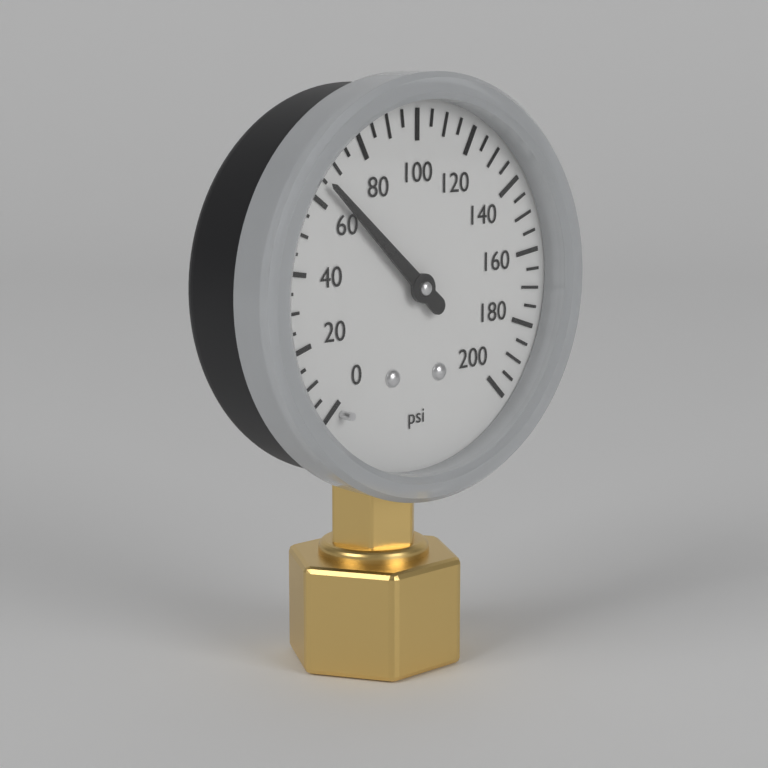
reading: 65 psi
